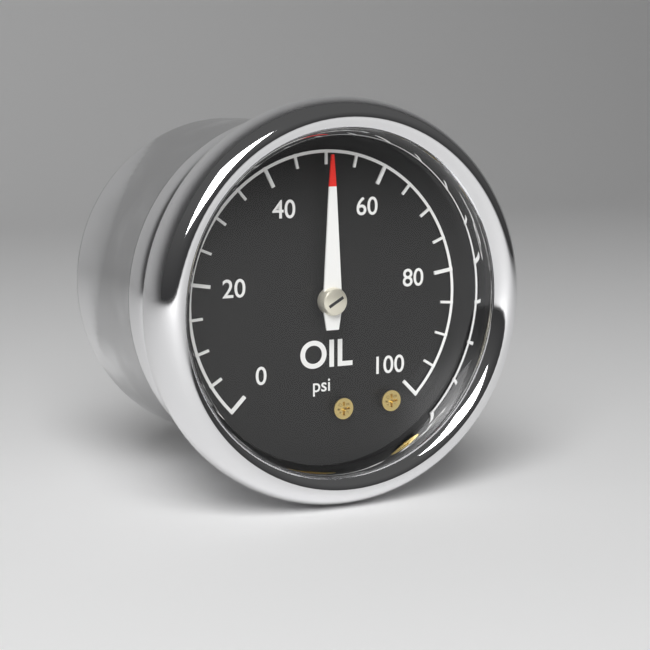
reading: 50 psi
